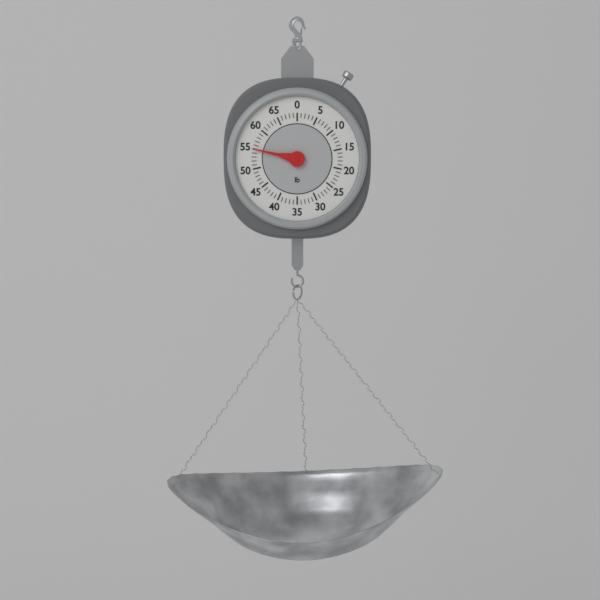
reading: 55 lb
